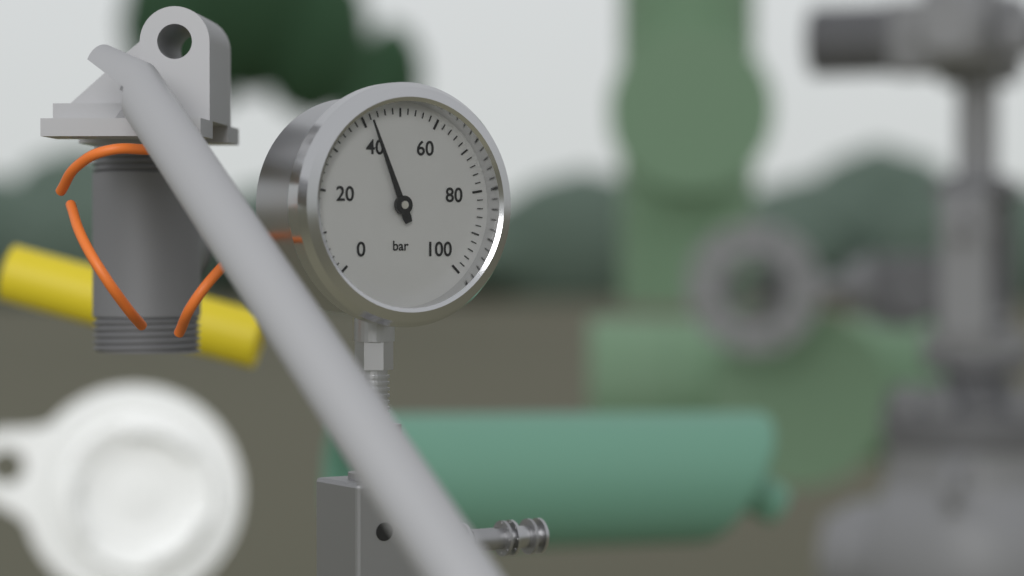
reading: 42 bar
